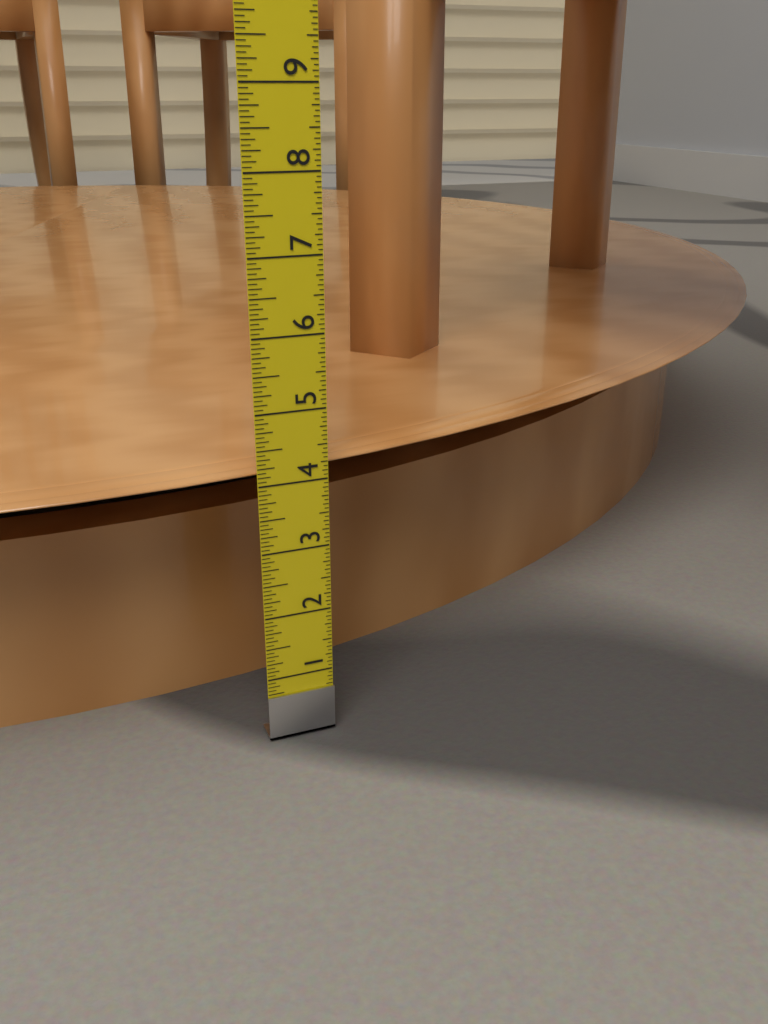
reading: 4.1875 in
